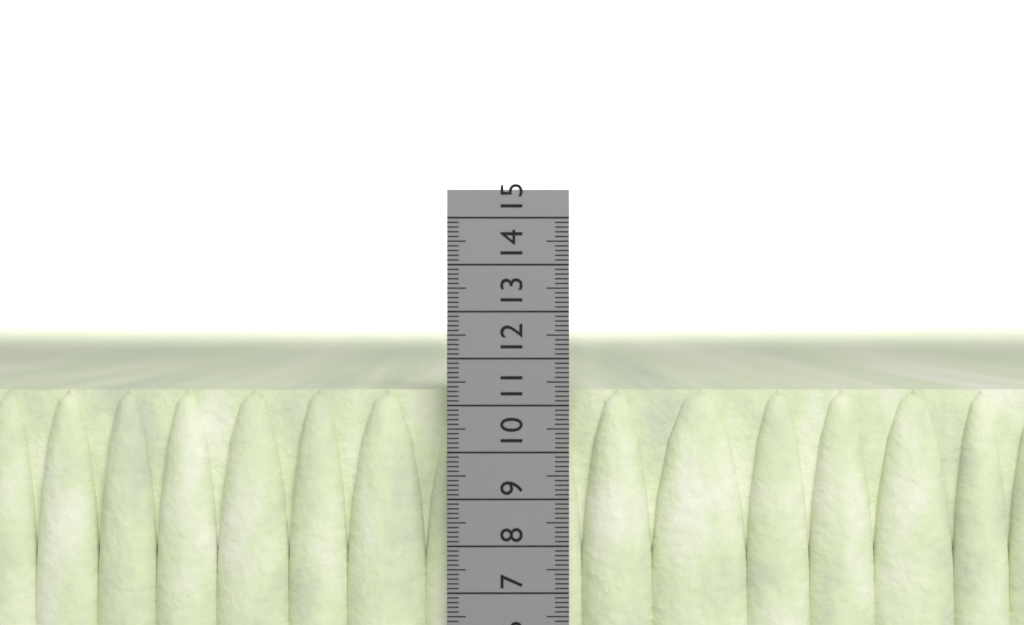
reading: 11.3 cm
